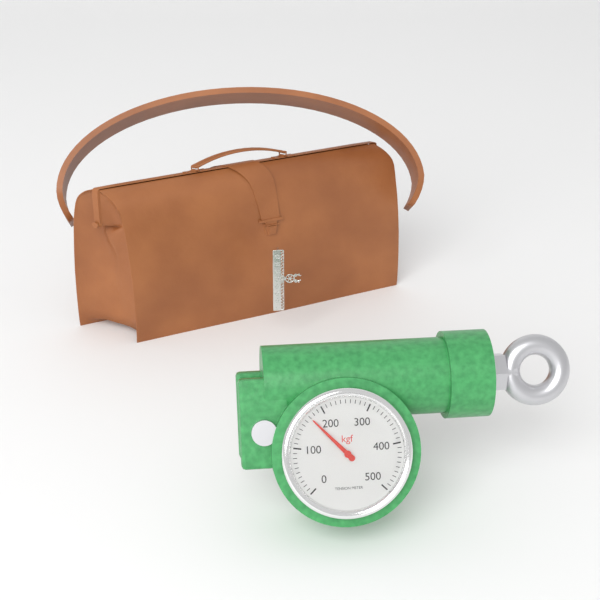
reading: 170 kgf
